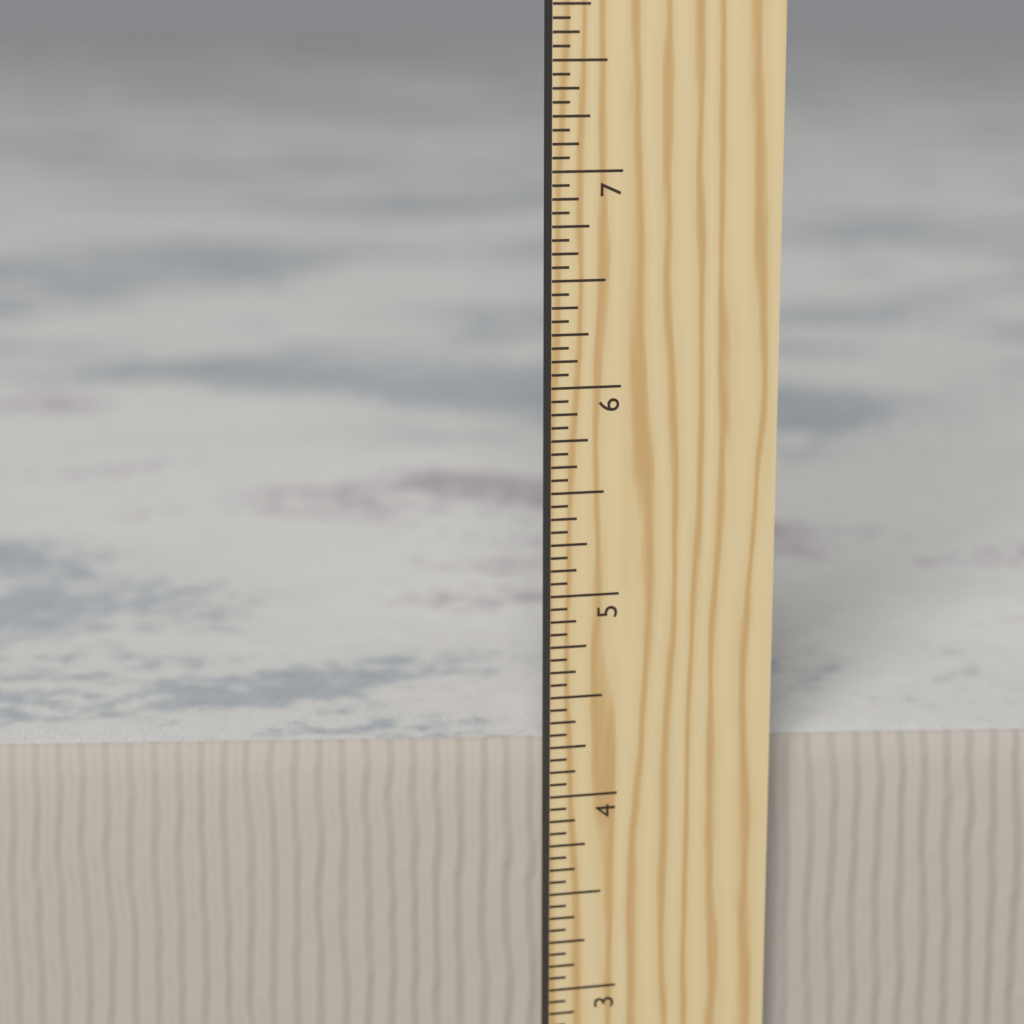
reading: 4.1250 in
